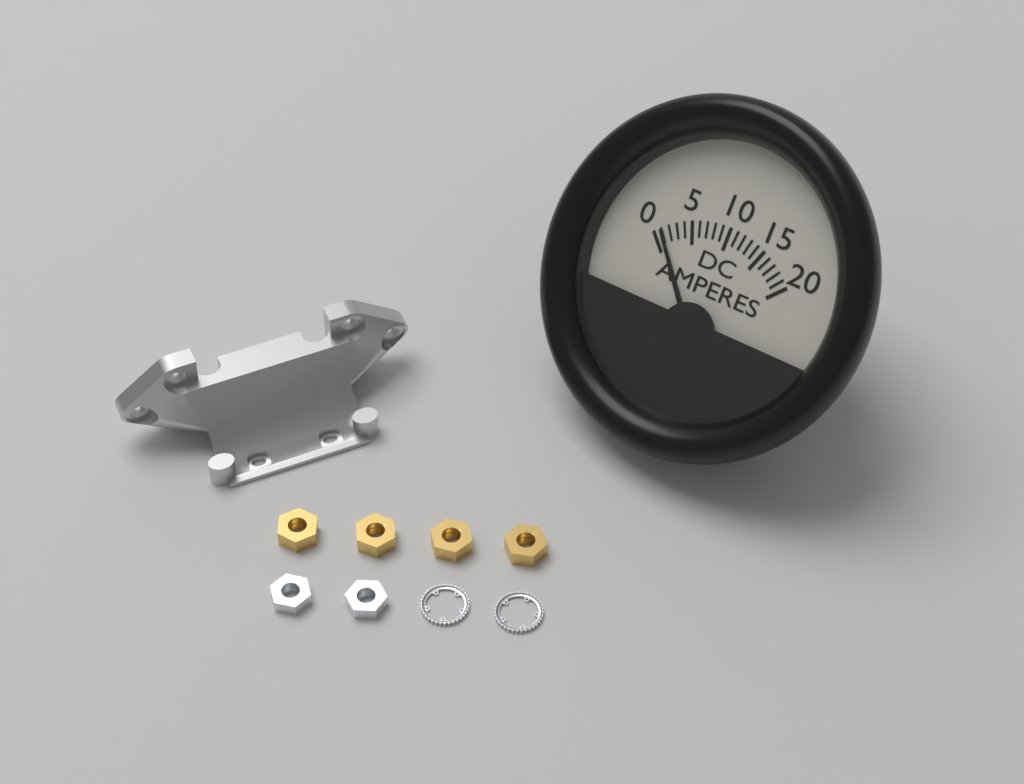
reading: 1 A
